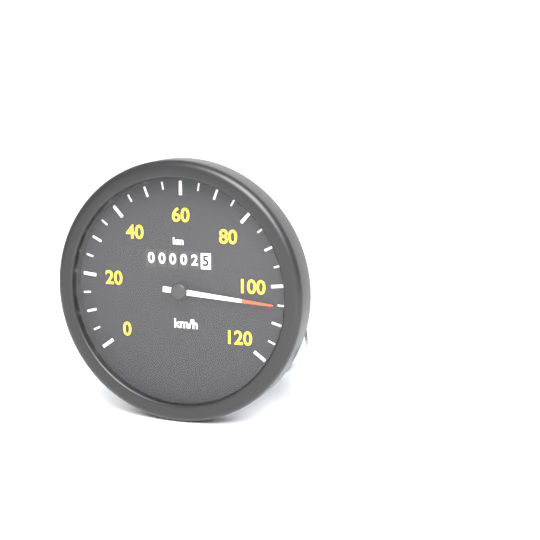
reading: 105 km/h
